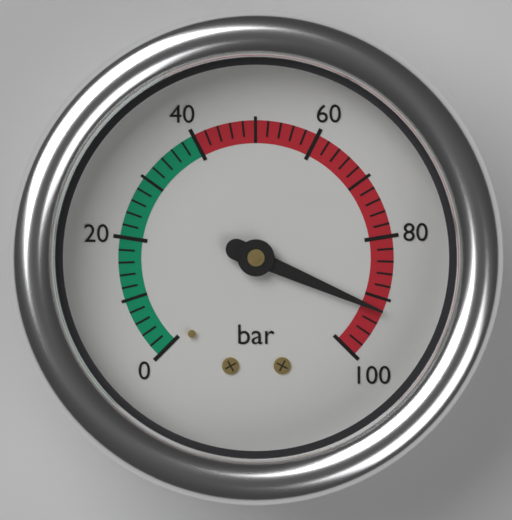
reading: 92 bar
